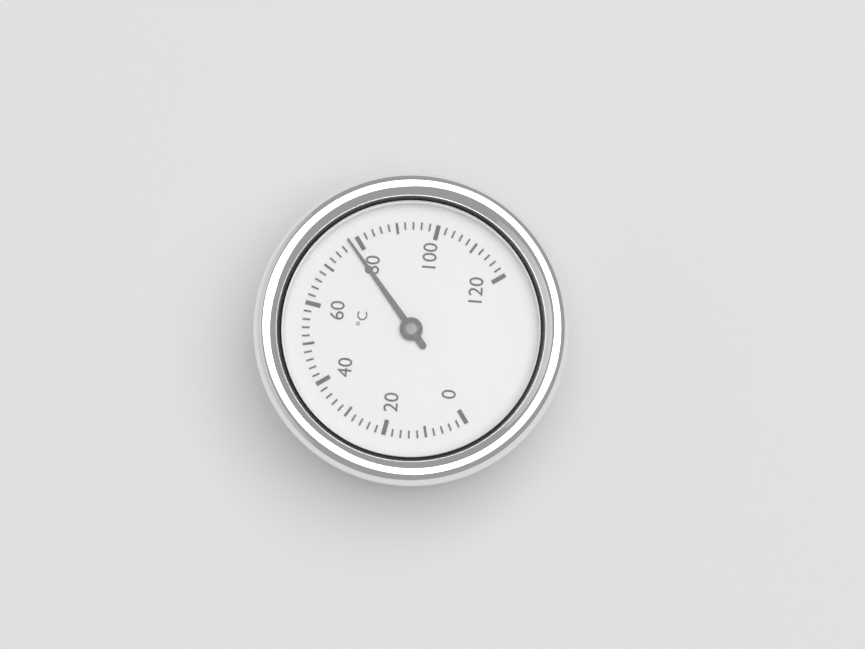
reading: 78 °C
